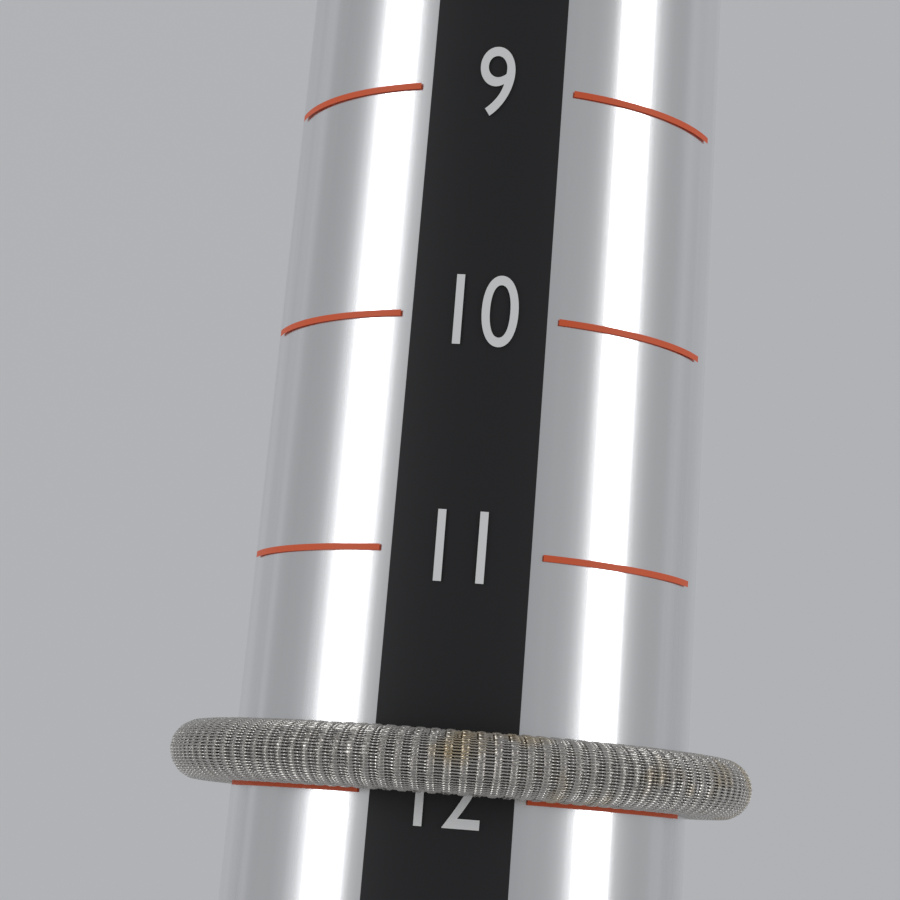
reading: 12 (no unit)
